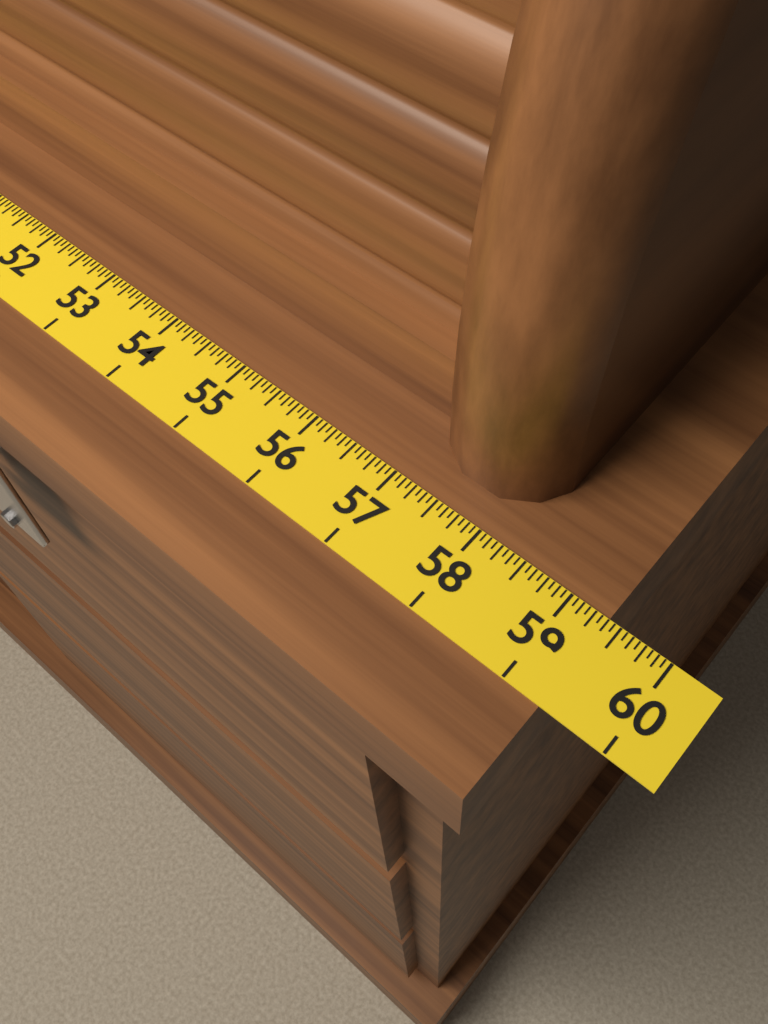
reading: 59.3750 (no unit)
